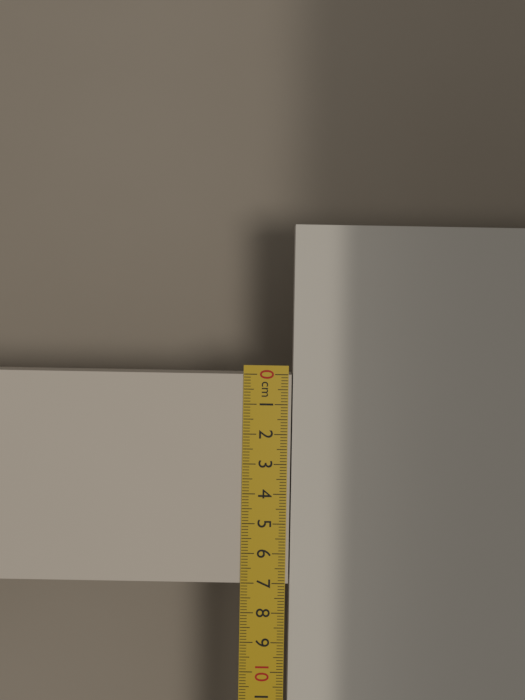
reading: 7.0 cm
